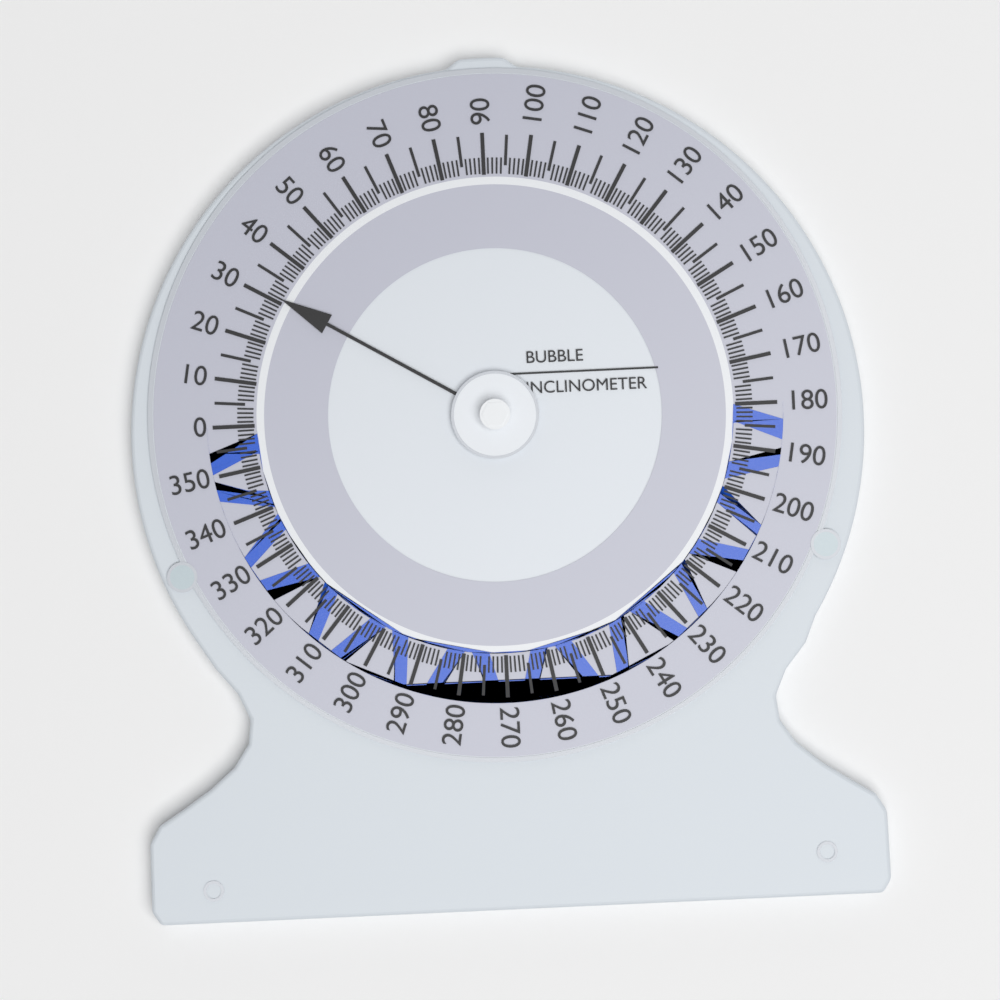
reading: 31 (no unit)
